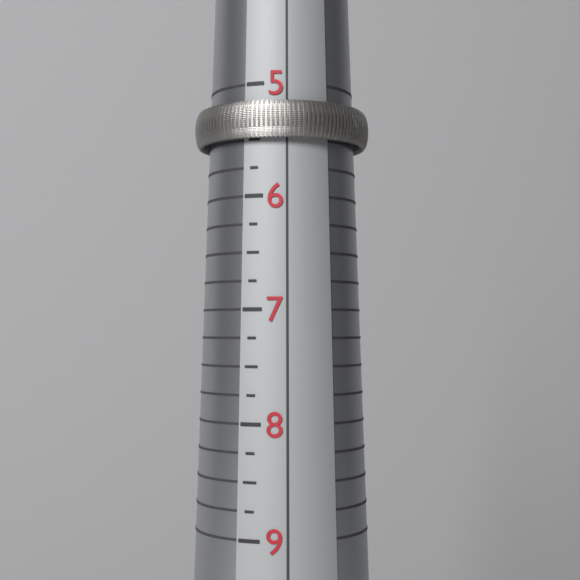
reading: 5.50 (no unit)
